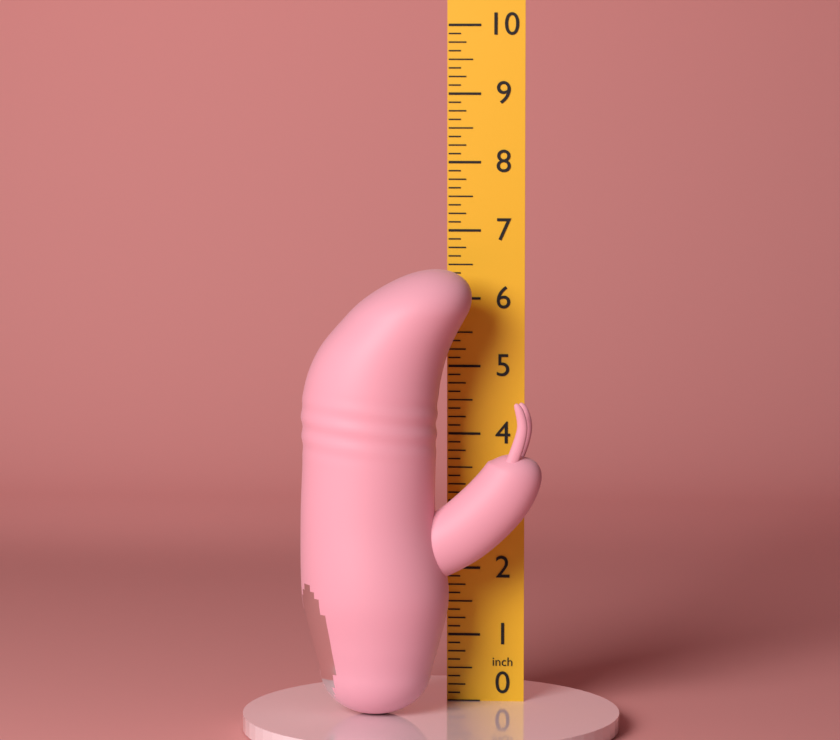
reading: 6.500 in
